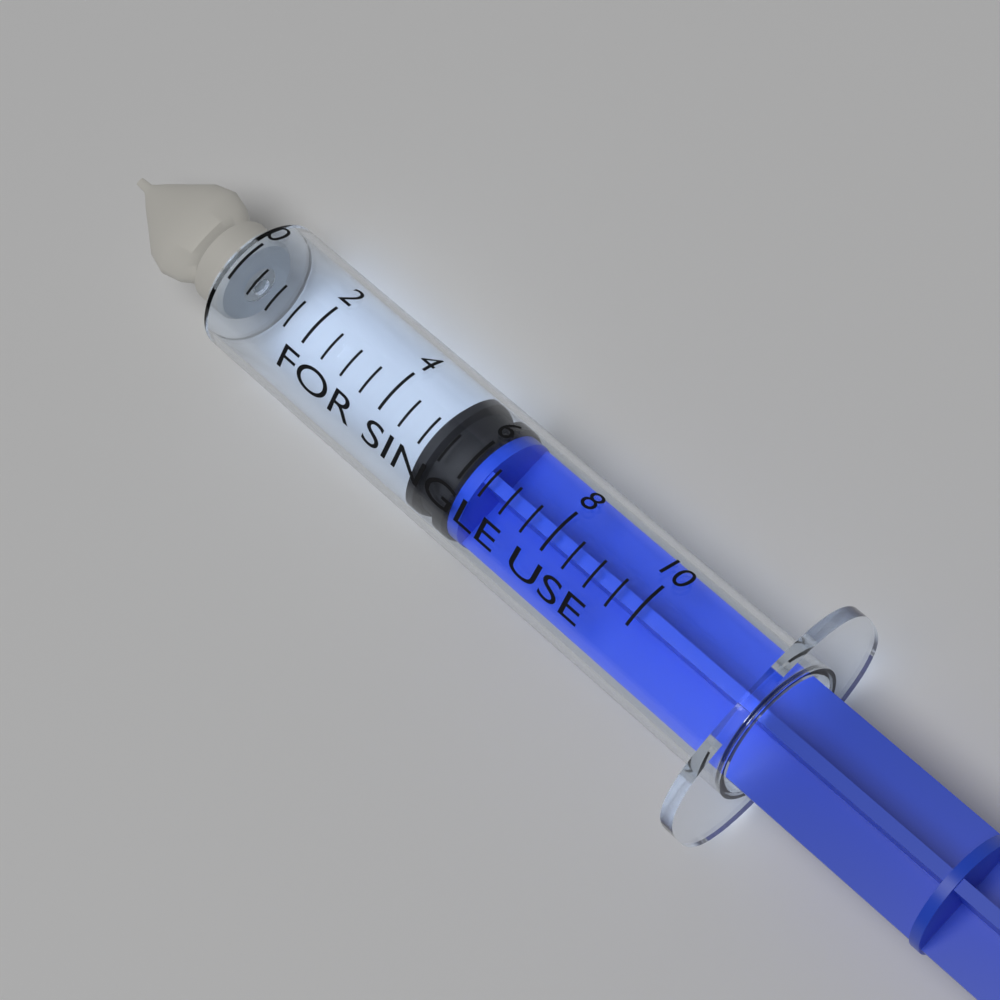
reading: 5.0 (no unit)
